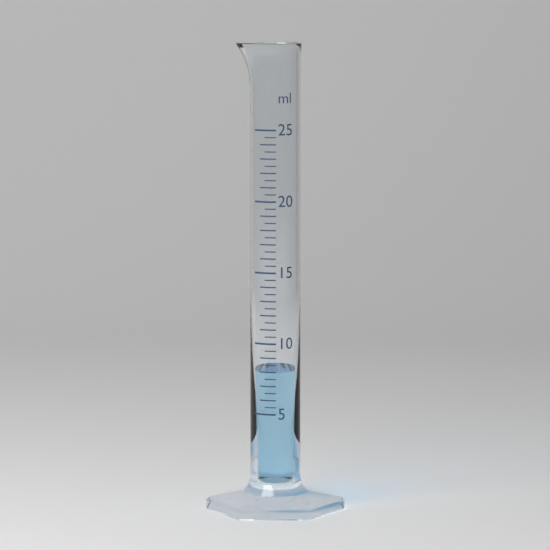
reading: 8.0 ml
